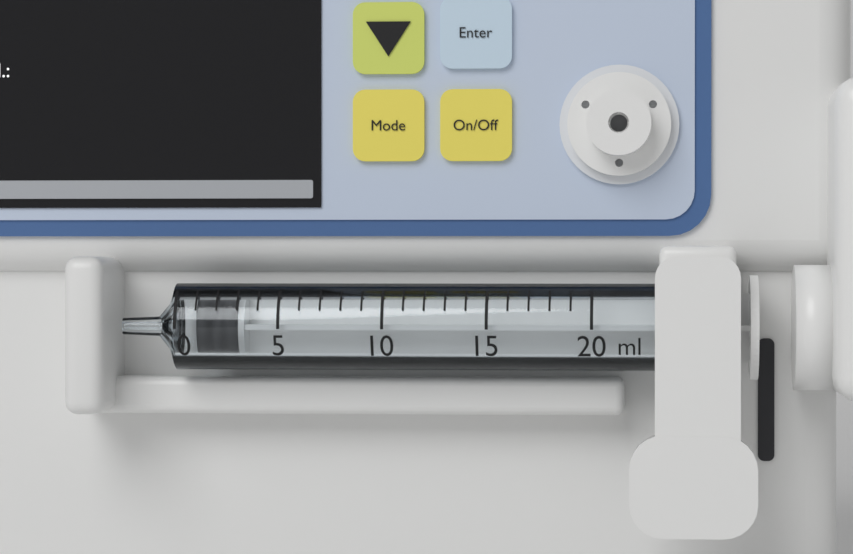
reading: 1 ml
